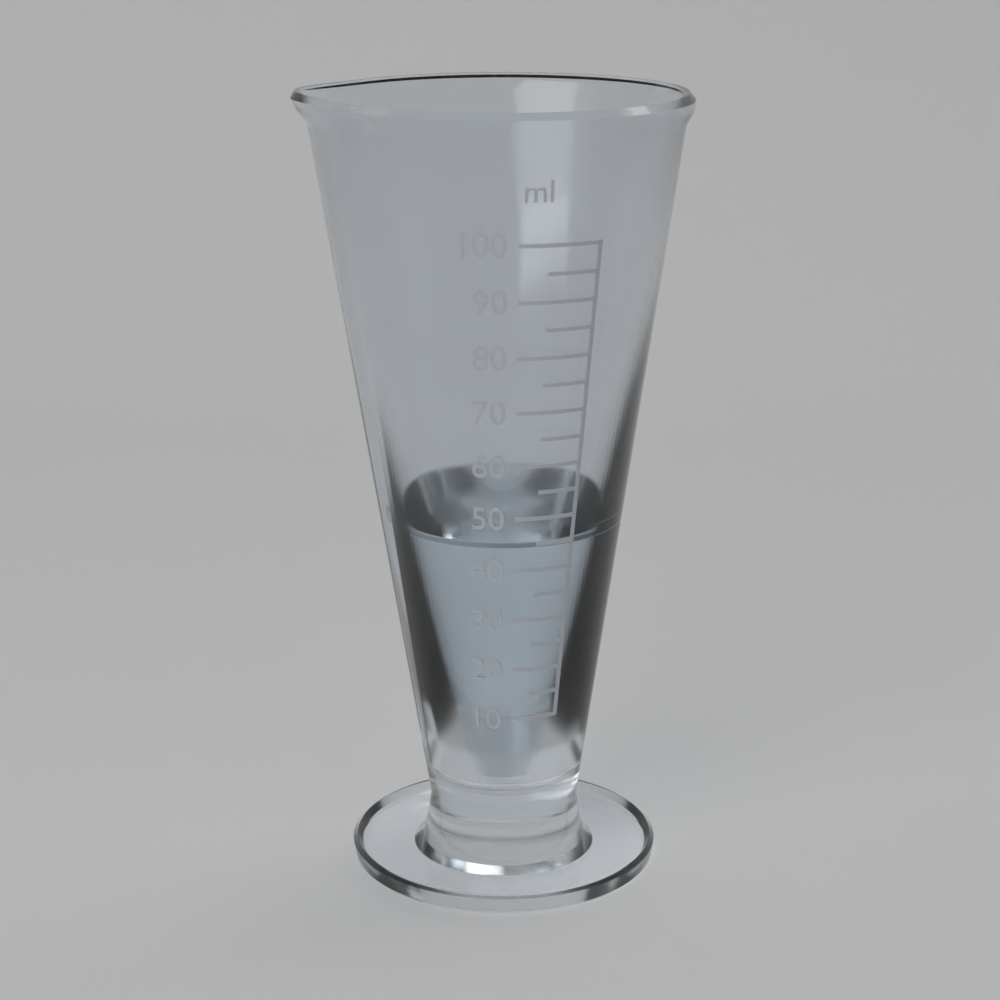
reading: 45 ml
